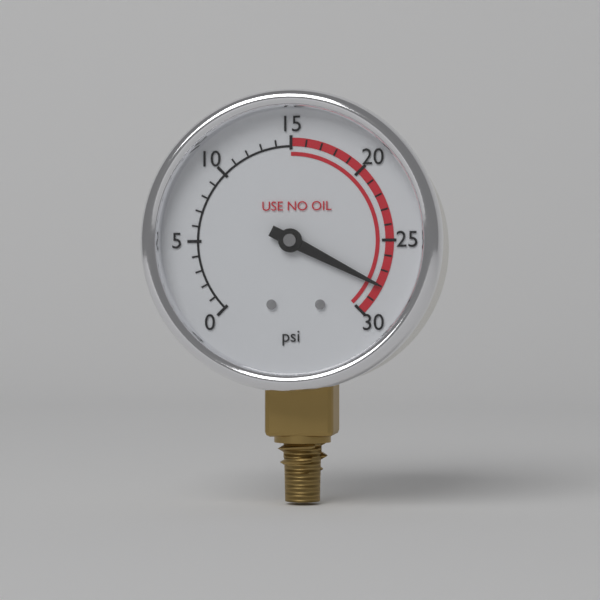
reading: 28 psi
